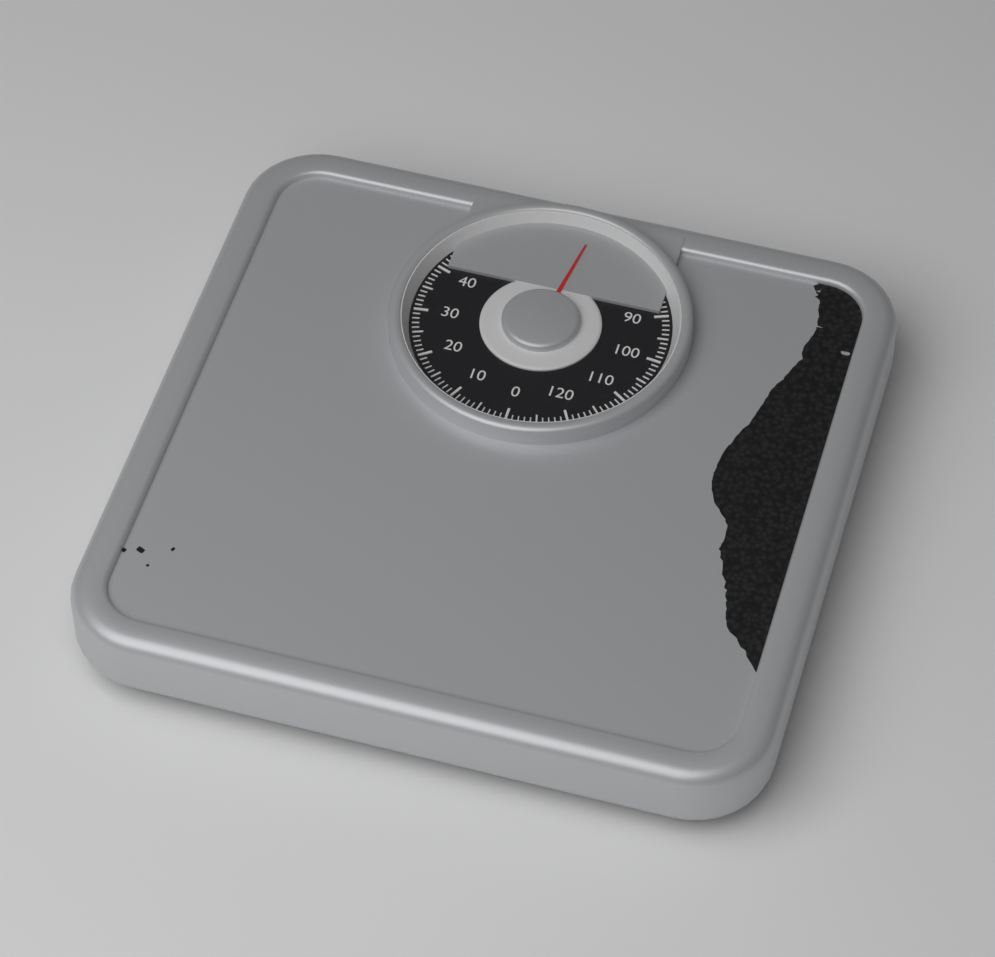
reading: 68 kg
